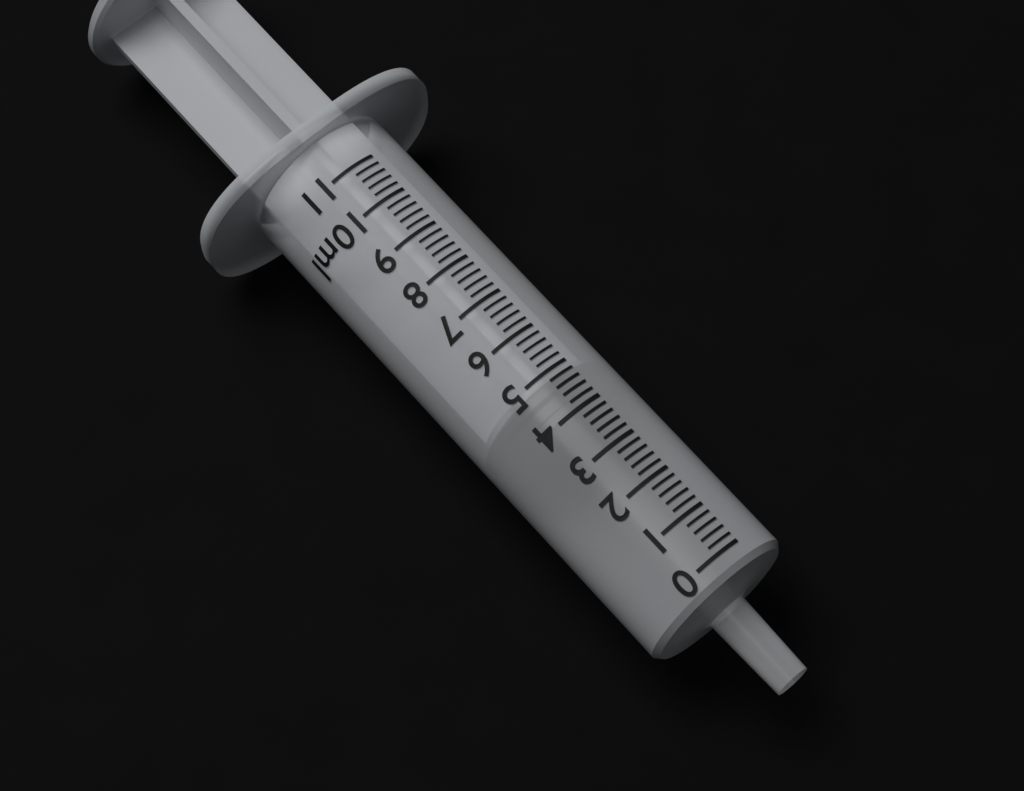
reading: 4.0 ml
